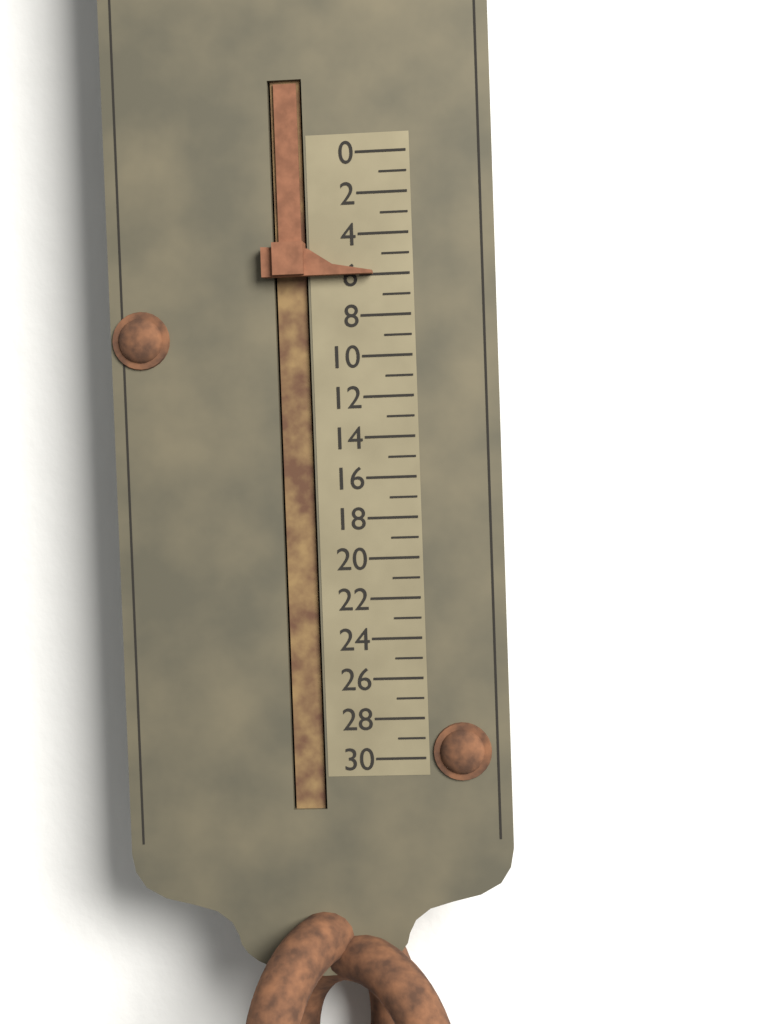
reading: 6 (no unit)
